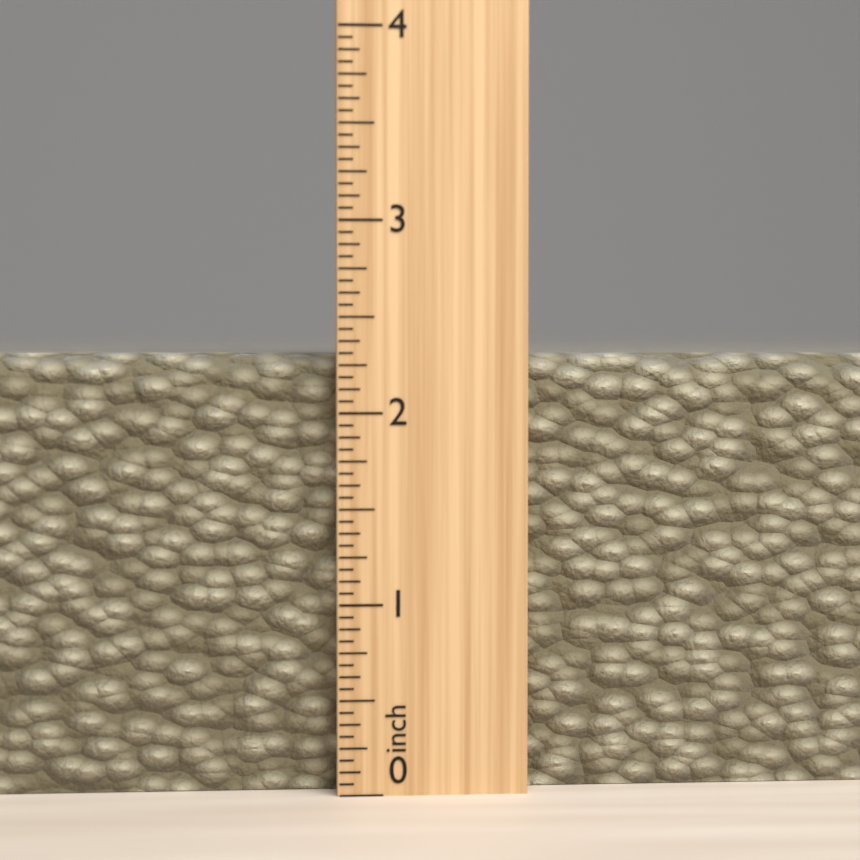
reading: 2.3125 inch
